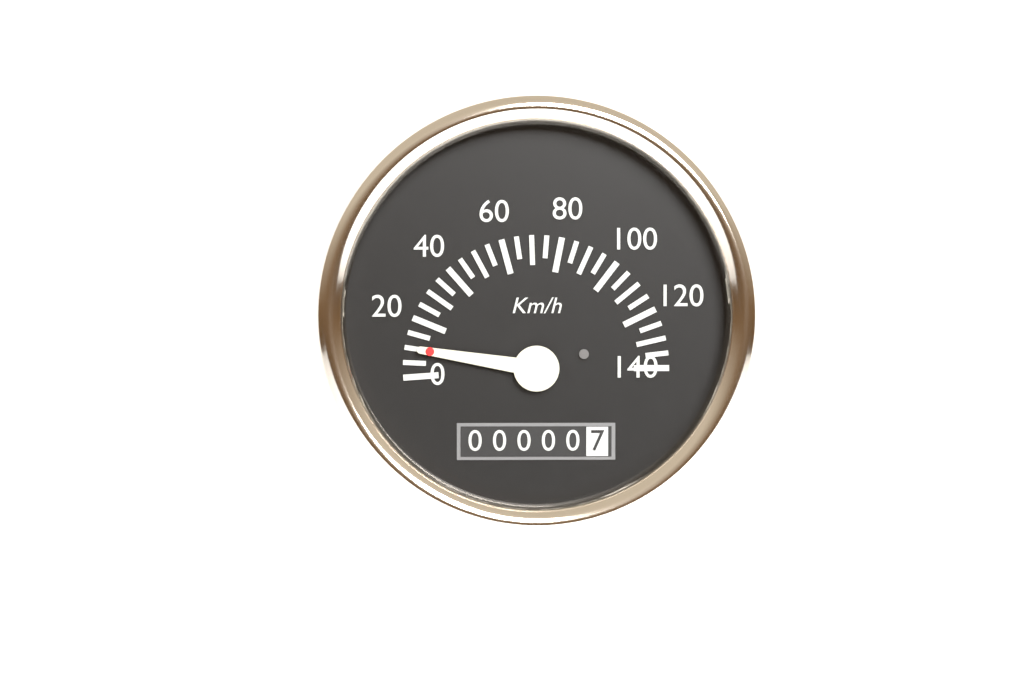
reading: 10 km/h
